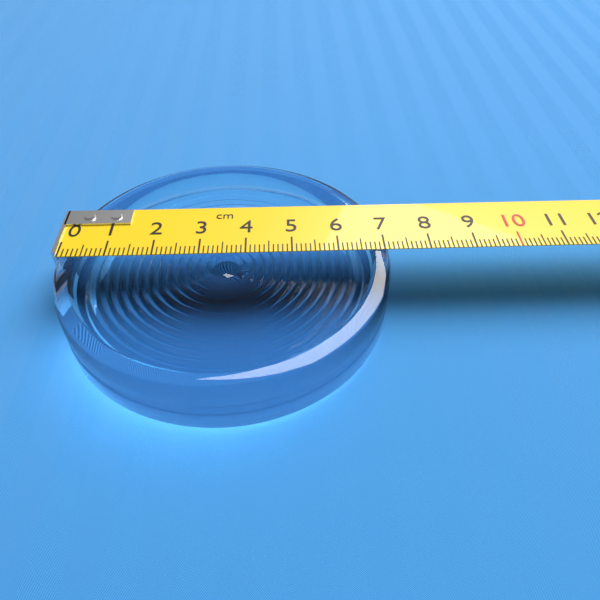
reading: 7.1 cm
